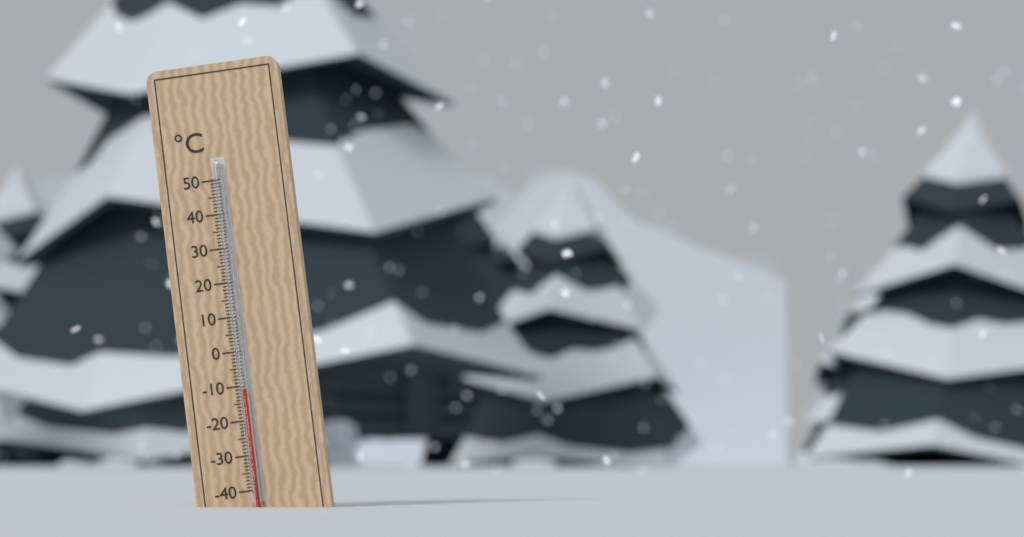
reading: -11 °C
